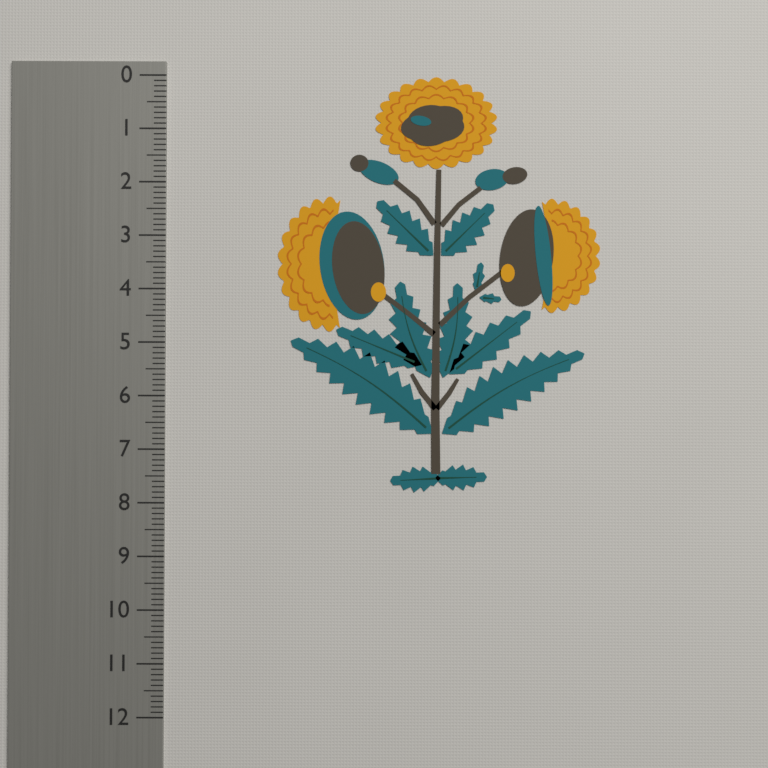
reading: 7.8 (no unit)
